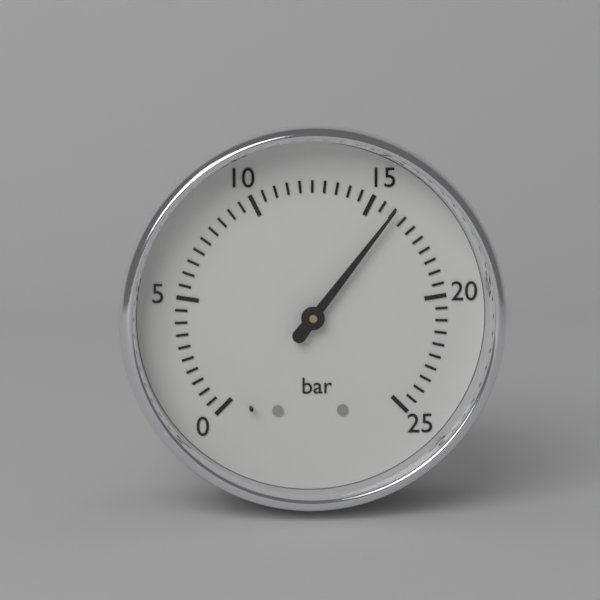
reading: 16.0 bar
